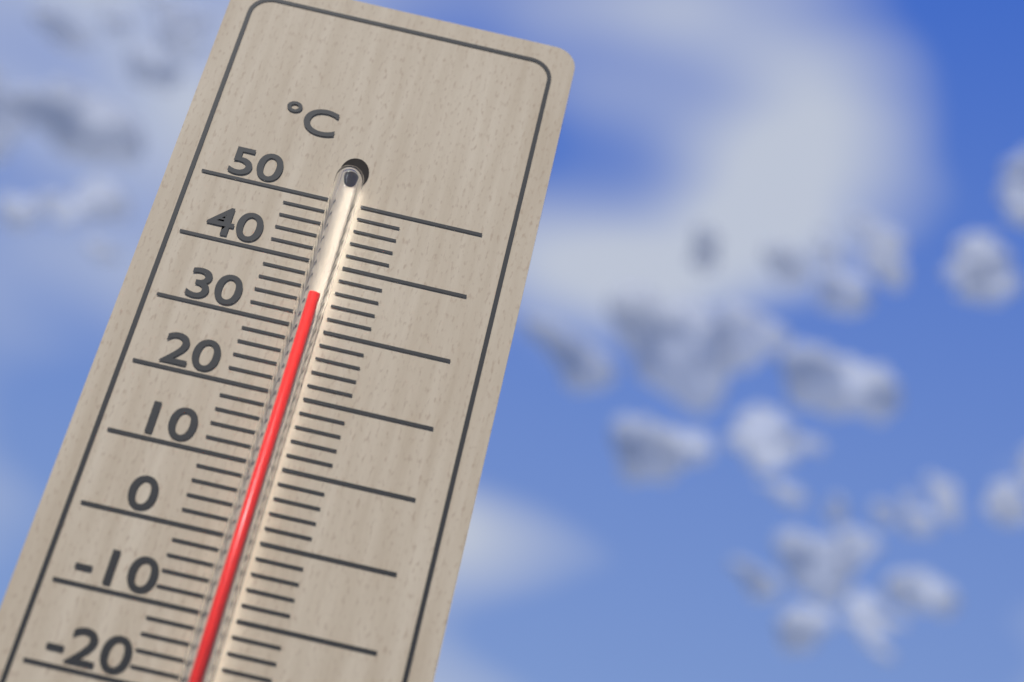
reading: 34 °C
